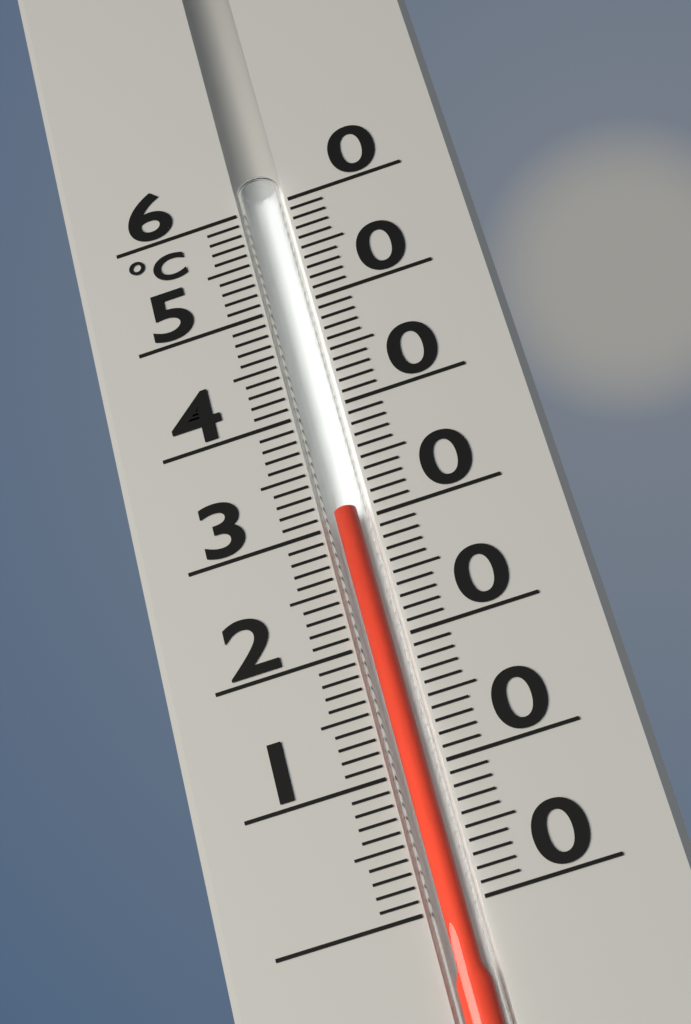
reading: 31 °C
